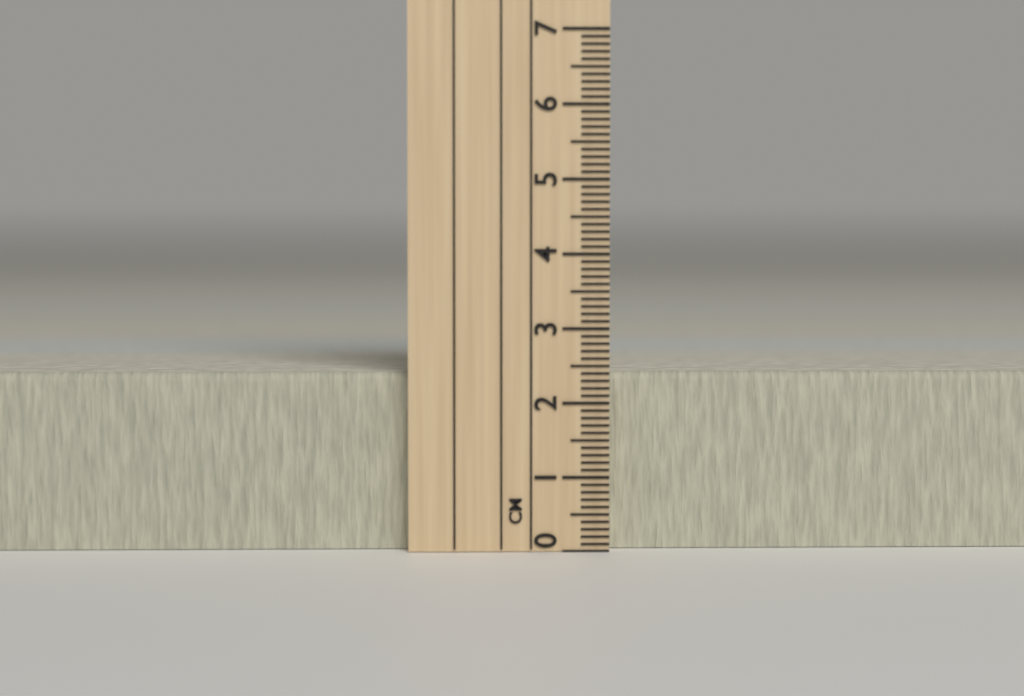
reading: 2.4 cm
